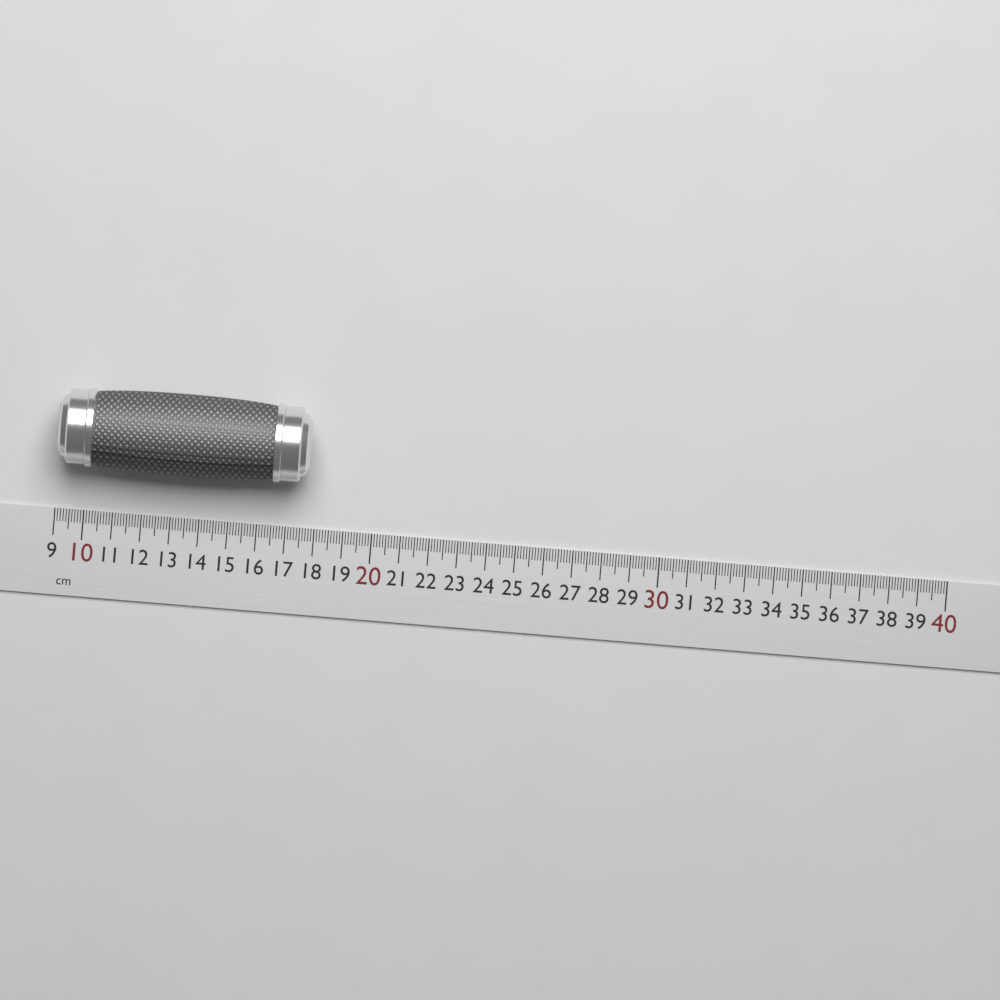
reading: 17.7 cm
